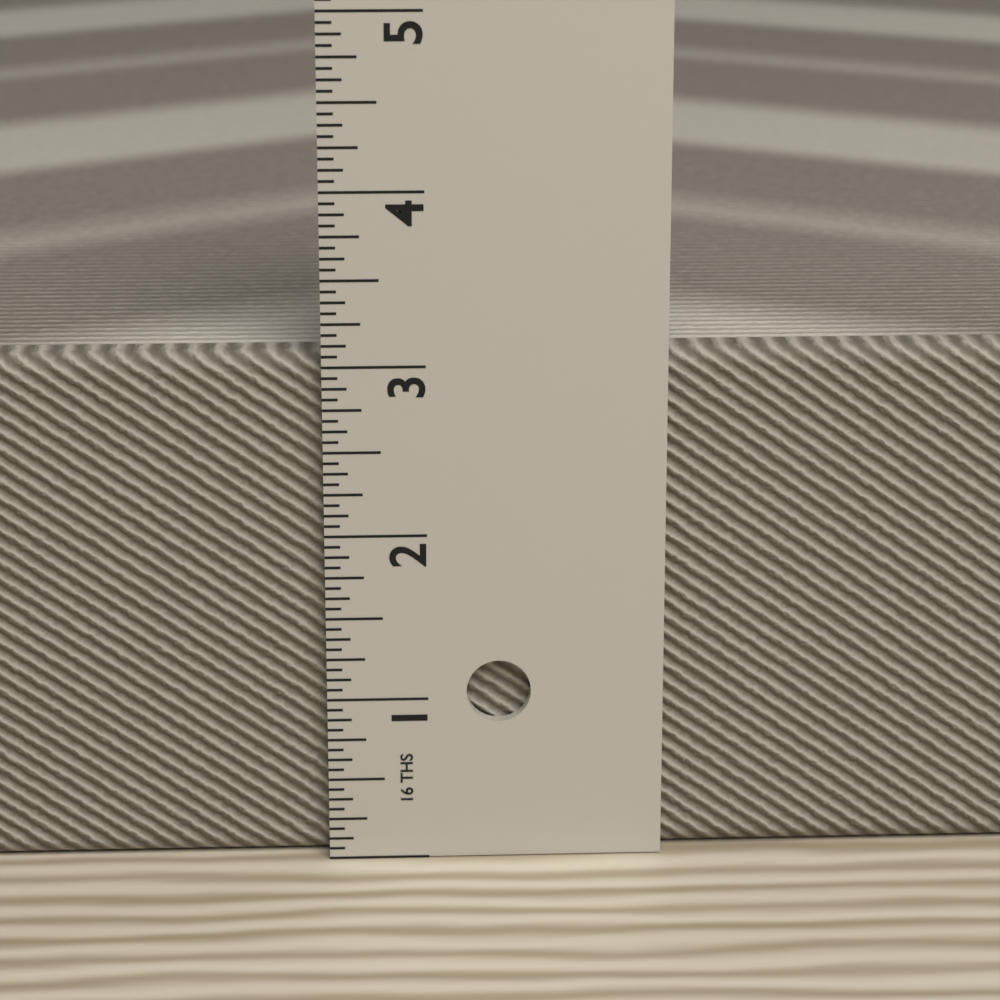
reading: 3.0625 in
